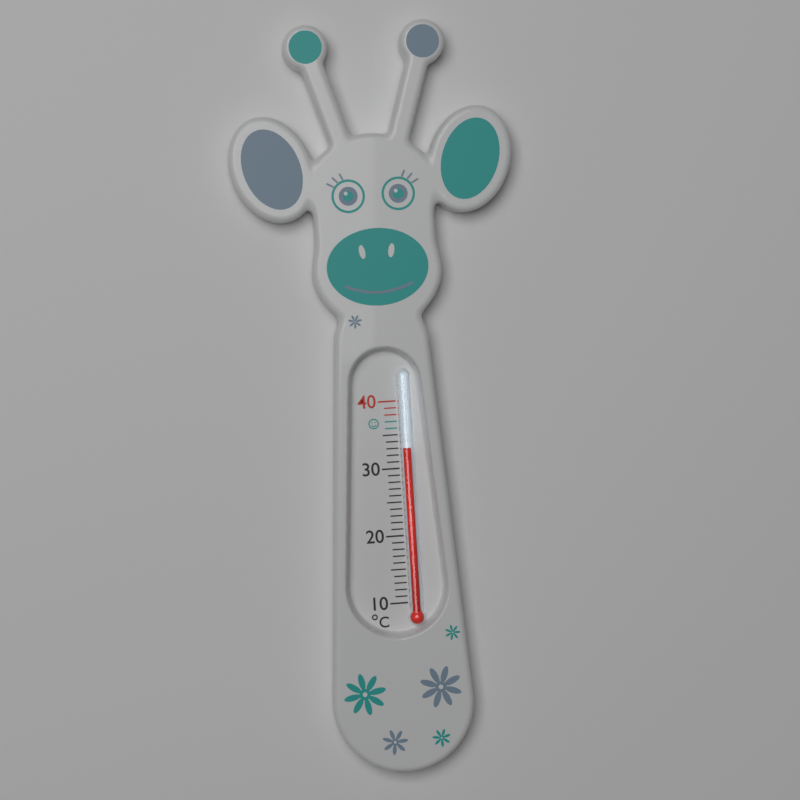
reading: 33 °C
